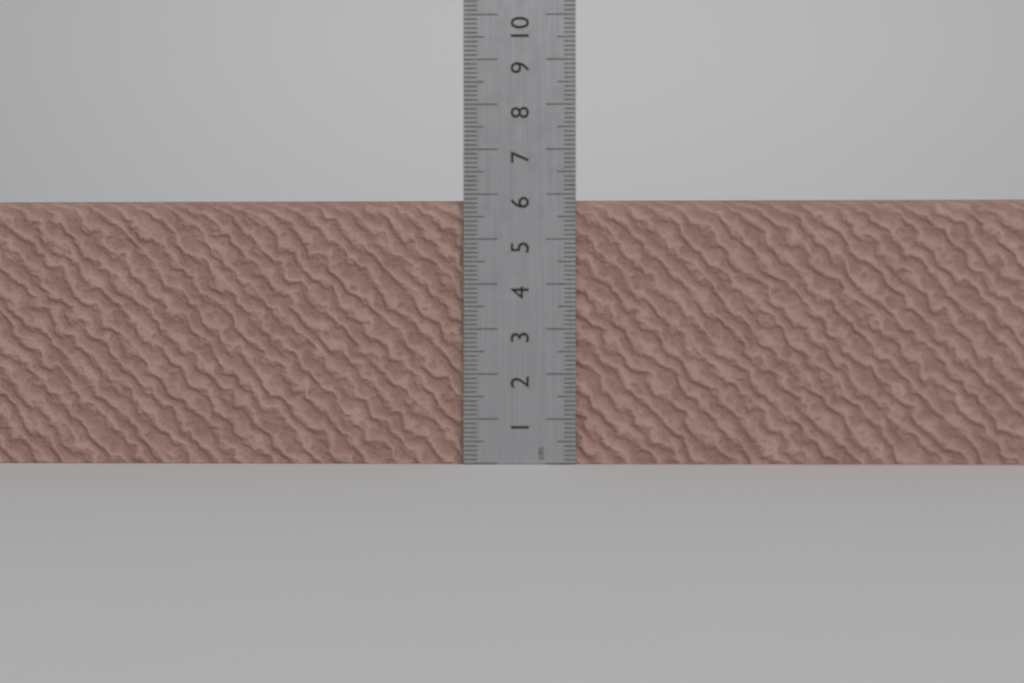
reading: 5.9 cm
